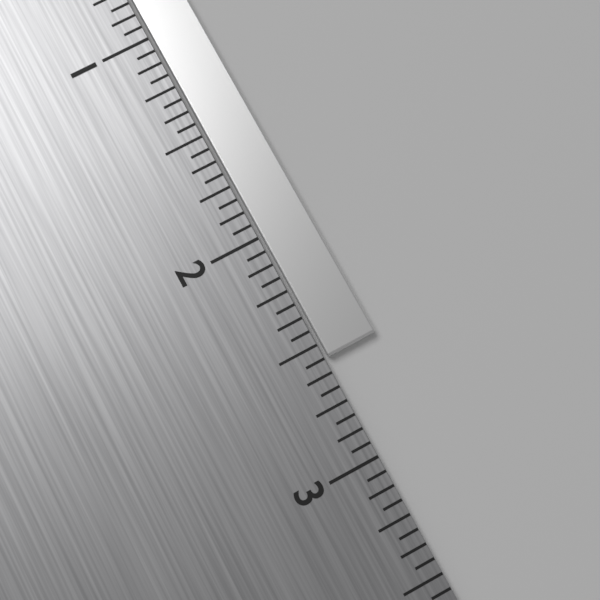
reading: 2.5625 in
